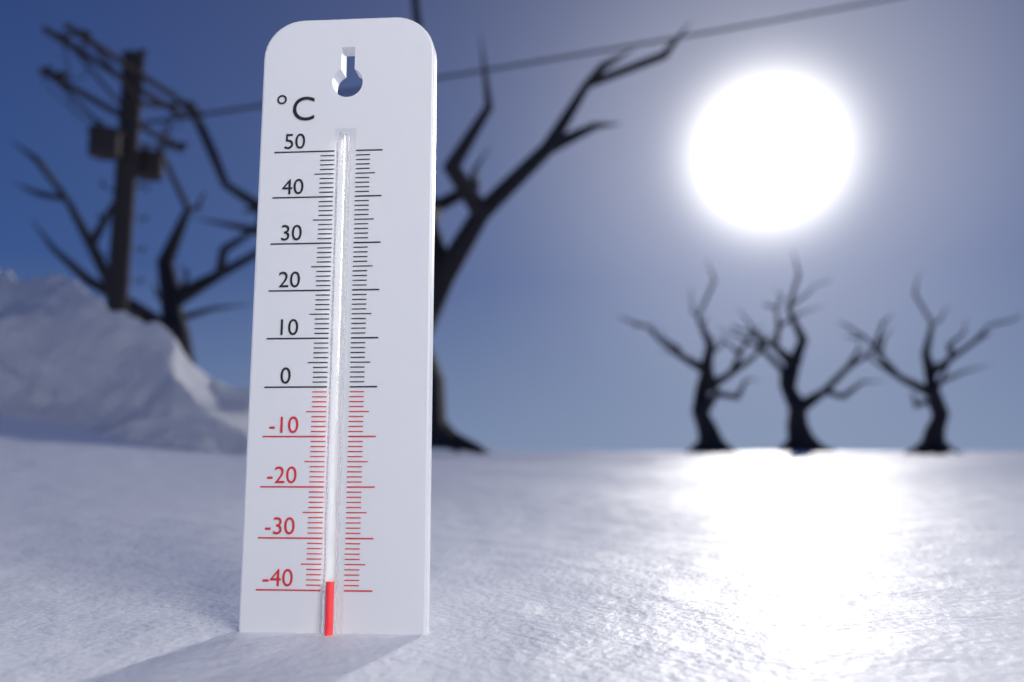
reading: -38 °C
